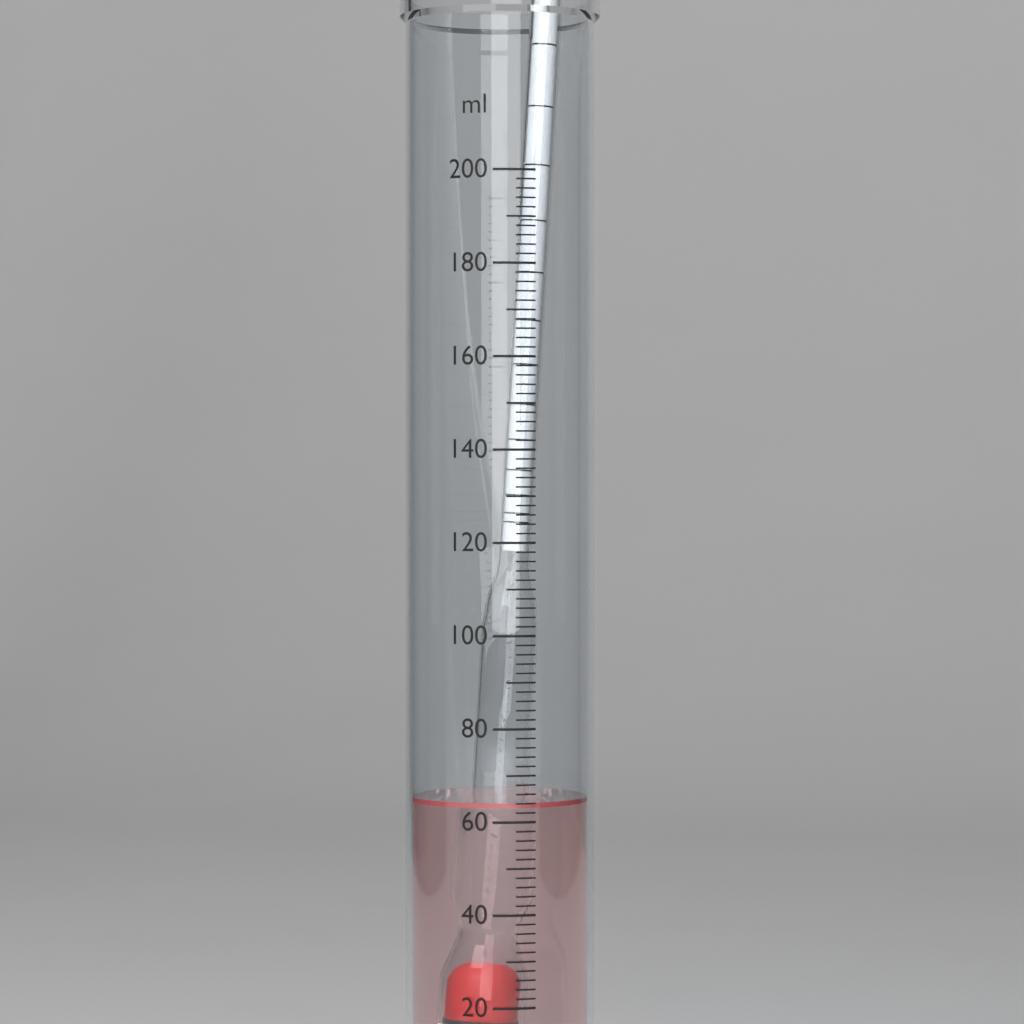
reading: 64 ml
